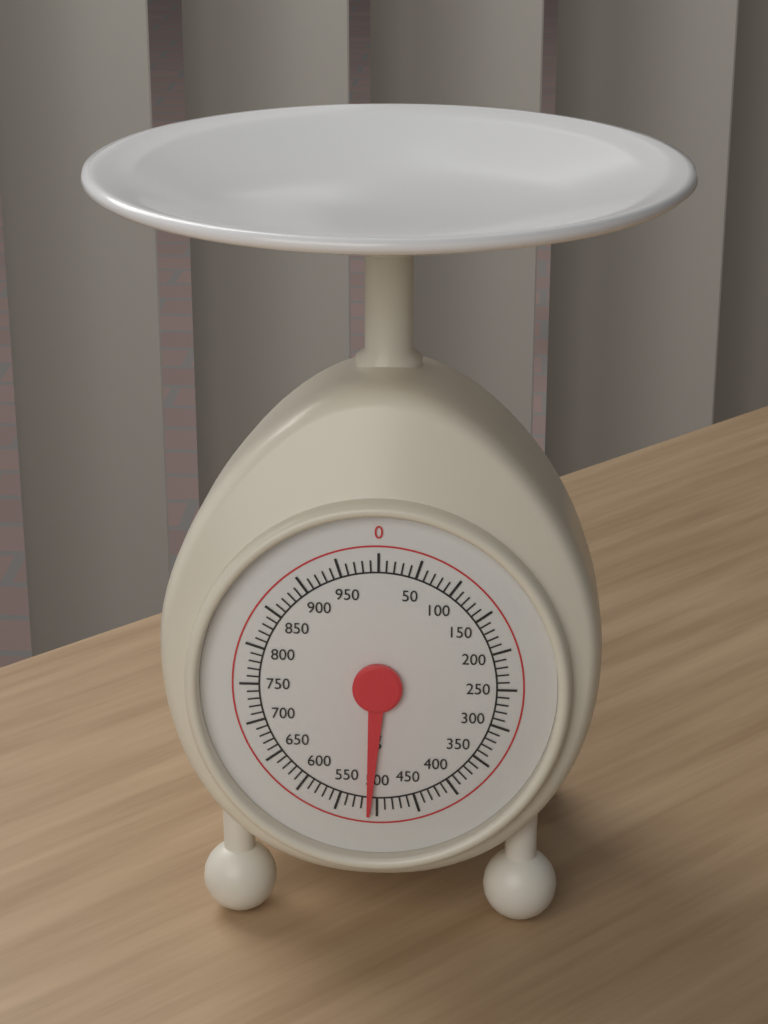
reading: 510 g
